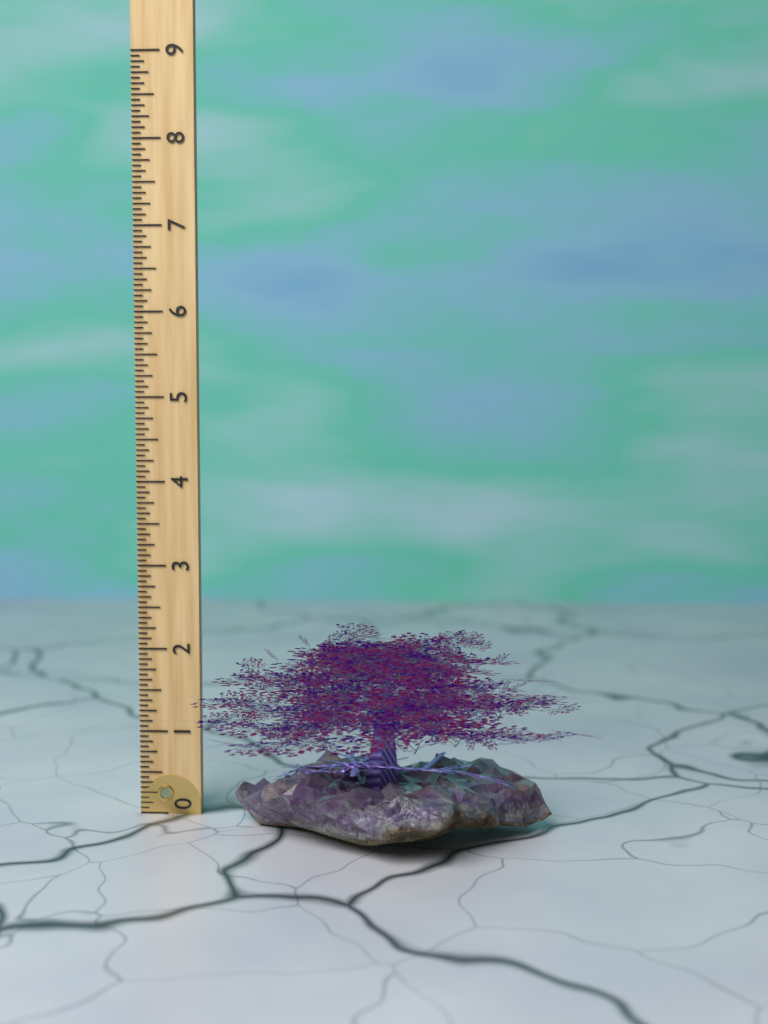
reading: 2.4375 (no unit)
